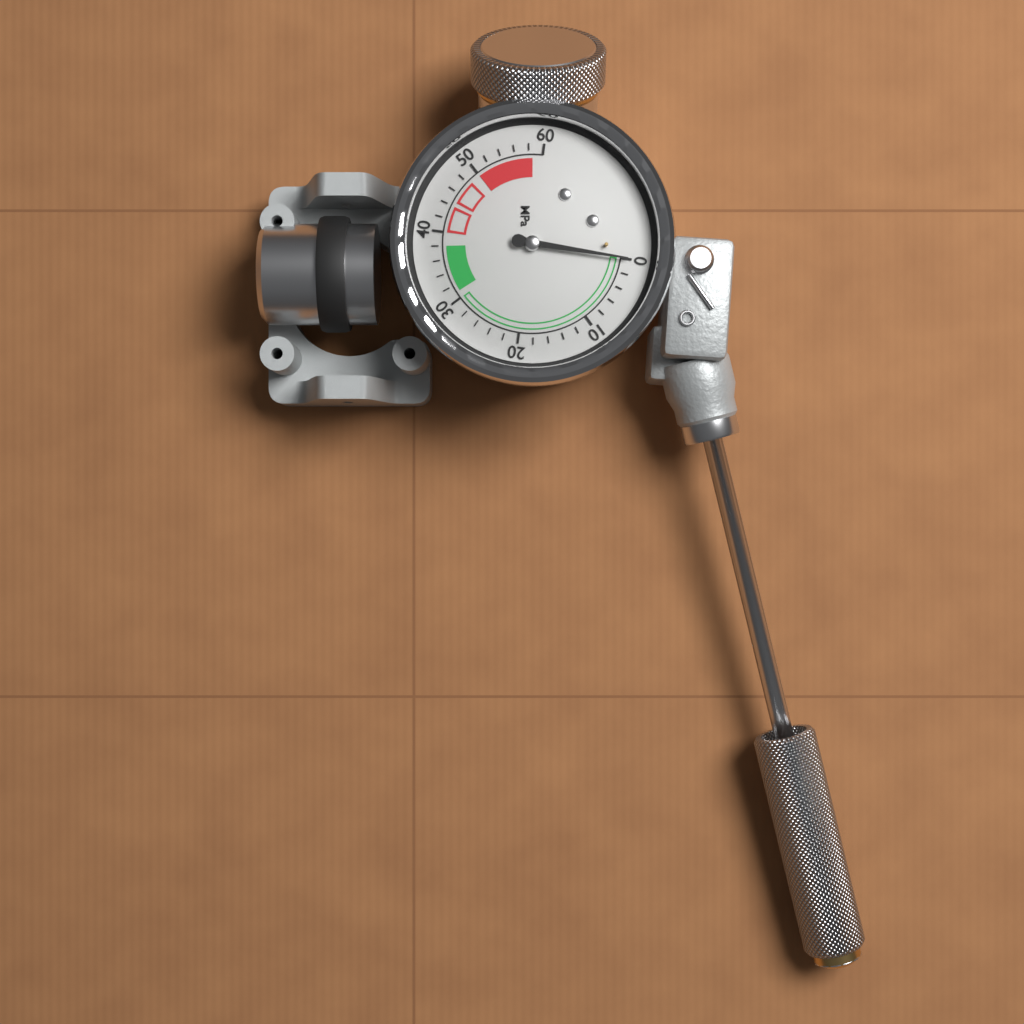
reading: 0 MPa
